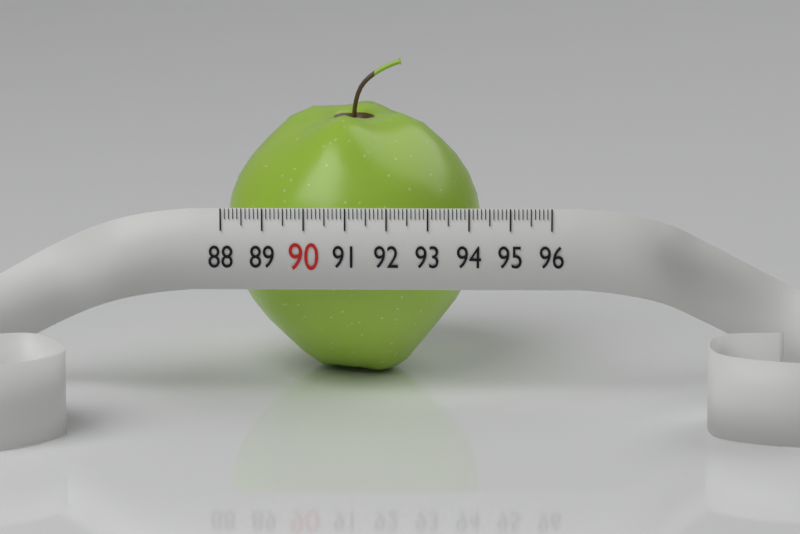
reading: 94.3 (no unit)
